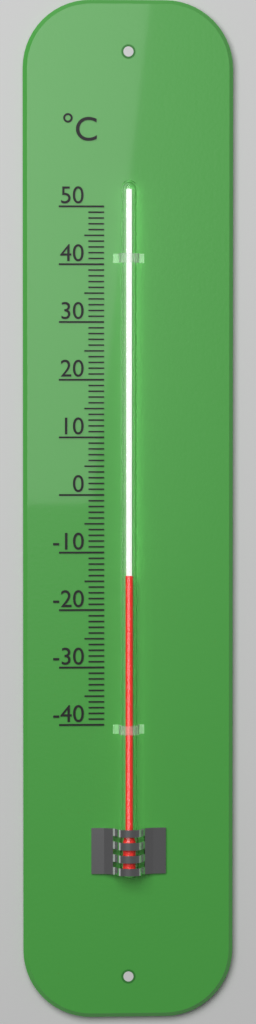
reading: -14 °C
